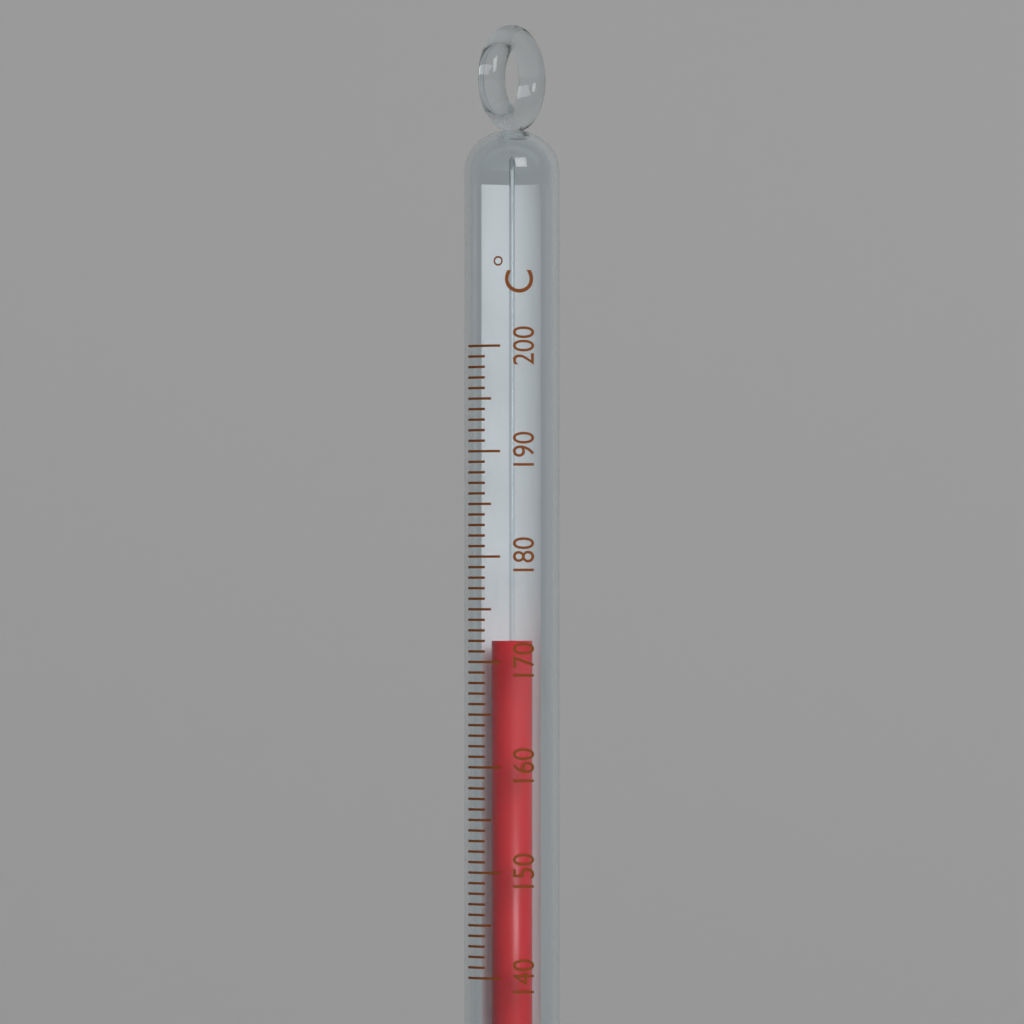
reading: 172 °C
